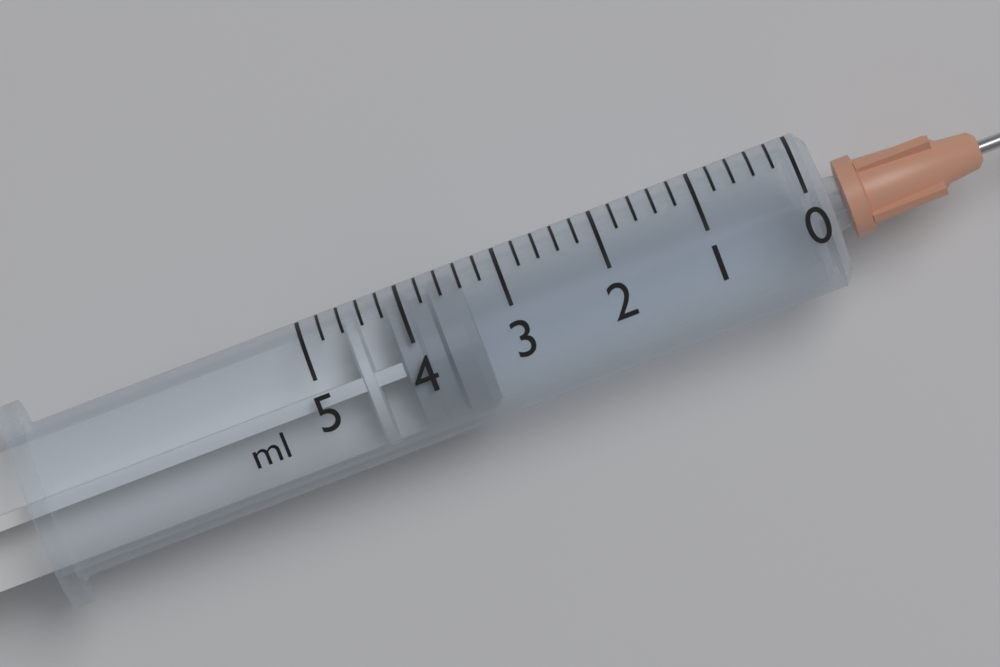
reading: 3.4 ml
